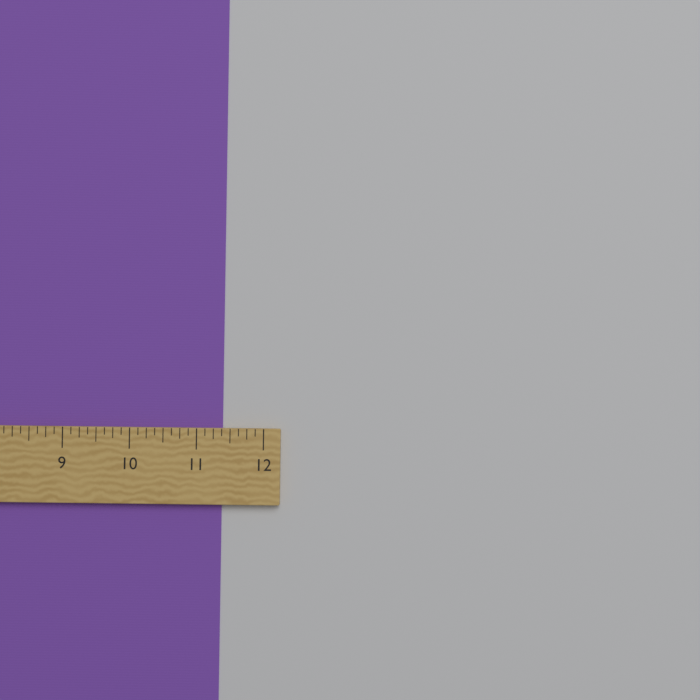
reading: 11.375 in
